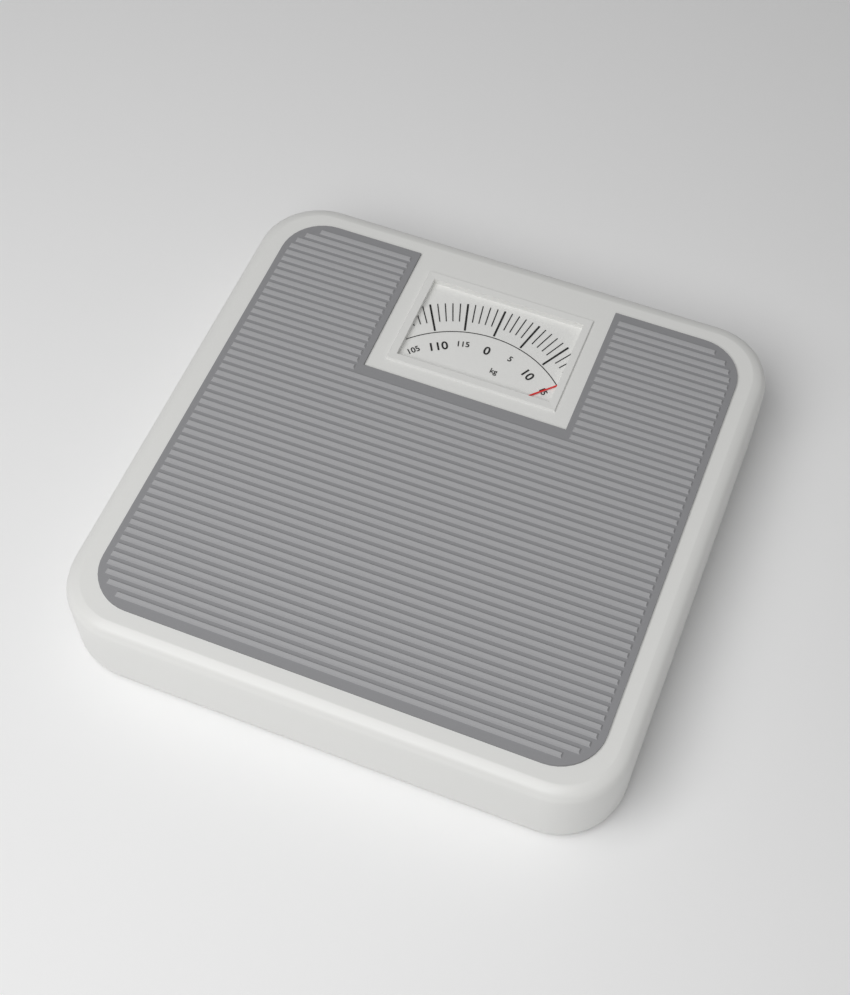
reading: 15 kg
